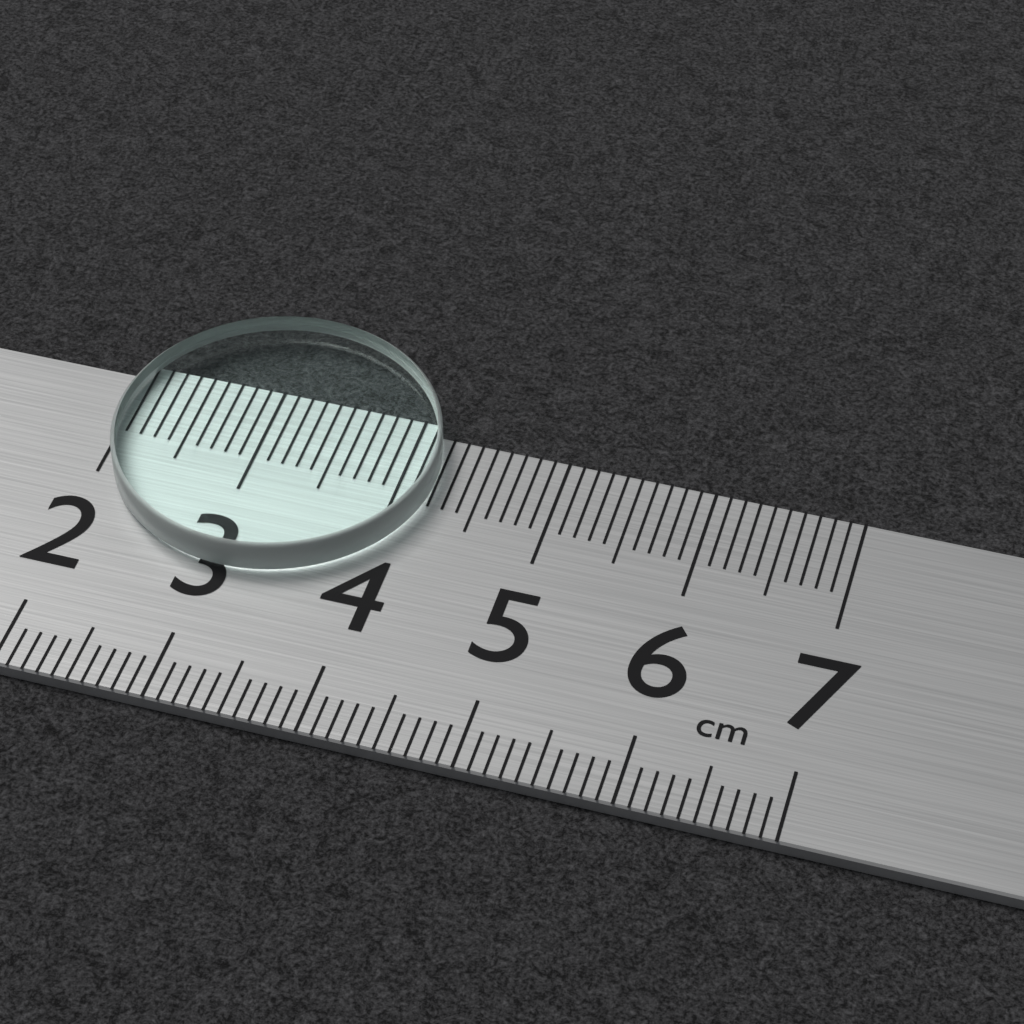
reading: 4.2 cm
